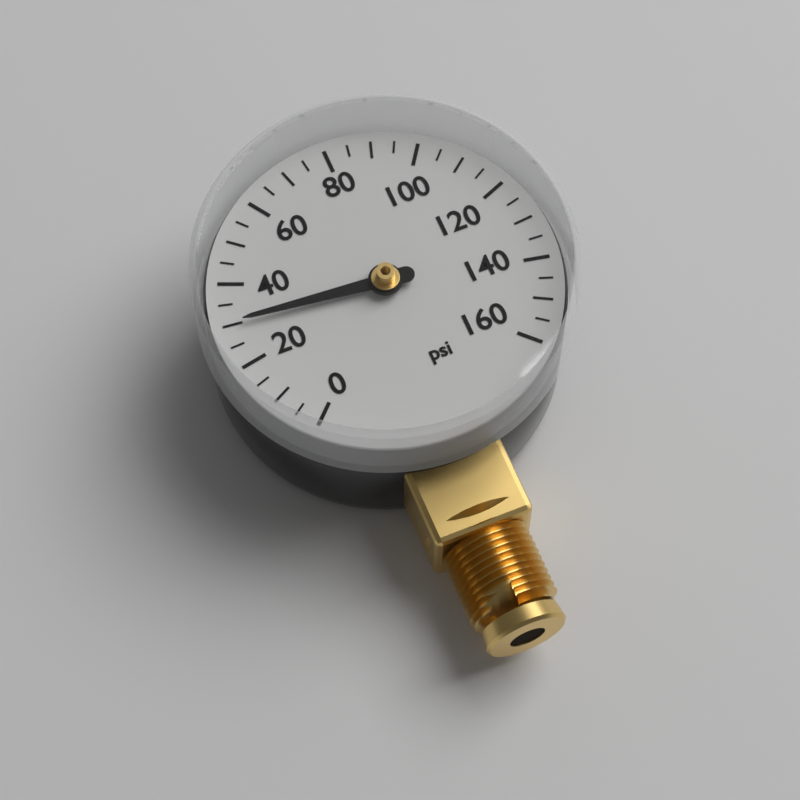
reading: 30 psi
